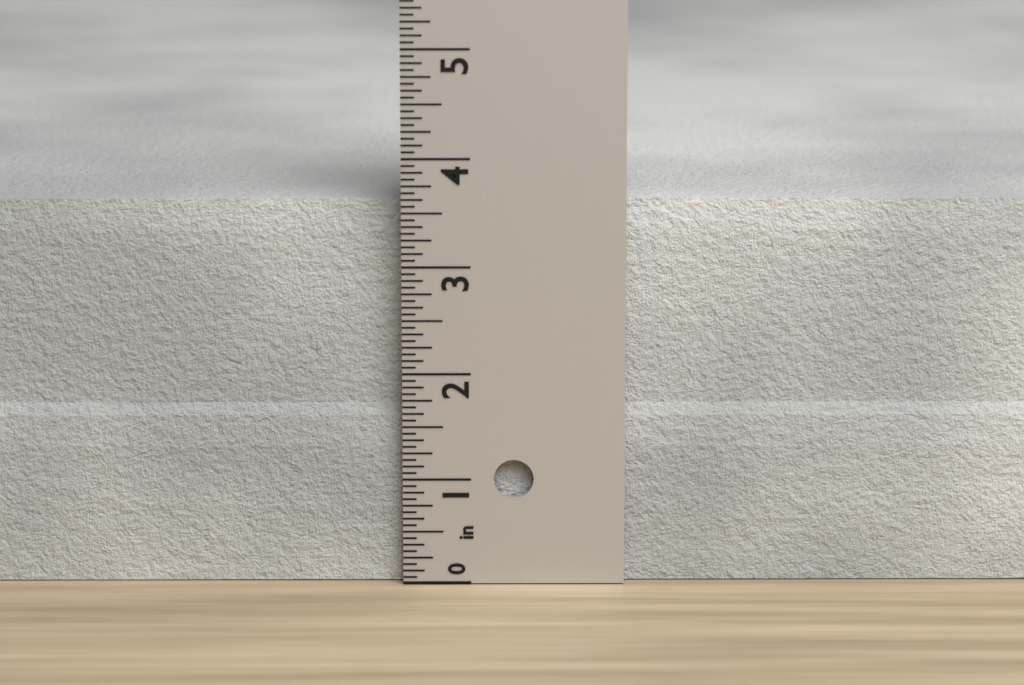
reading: 3.5625 in
